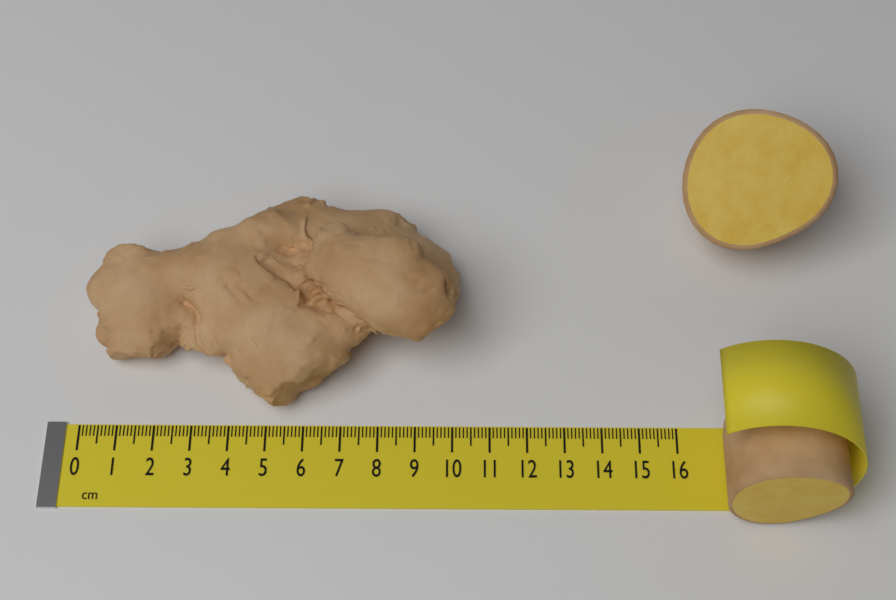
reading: 10.2 cm
